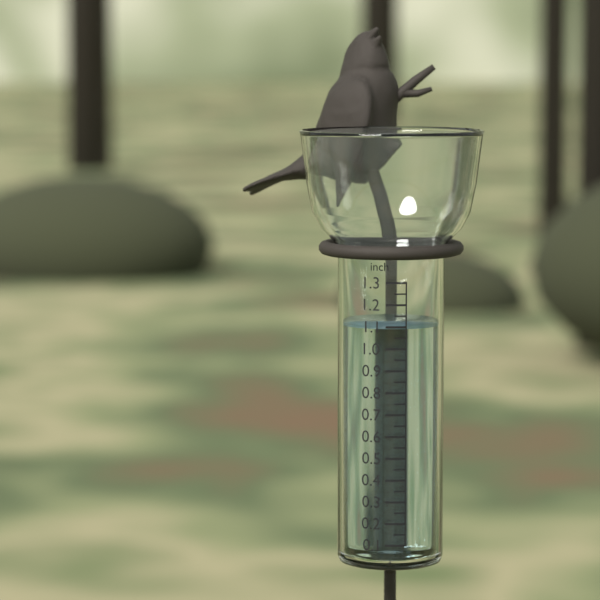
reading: 1.10 inch
